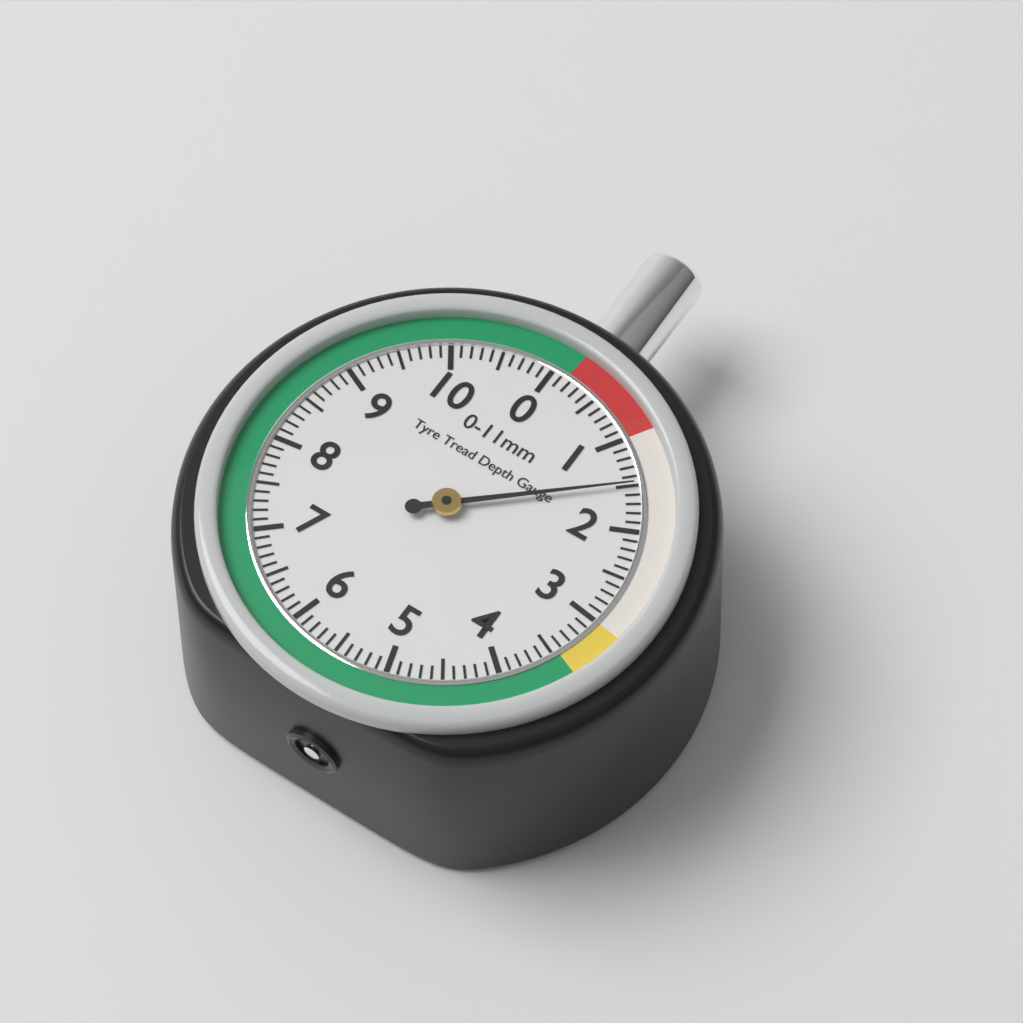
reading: 1.5 mm
